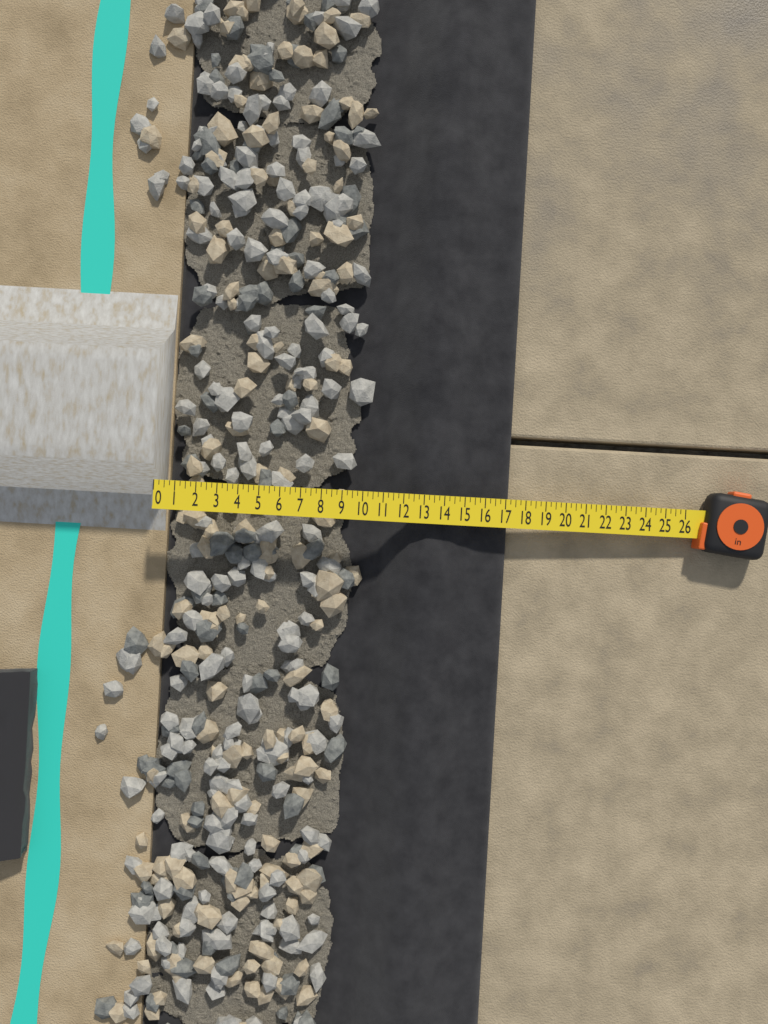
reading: 17.25 in
